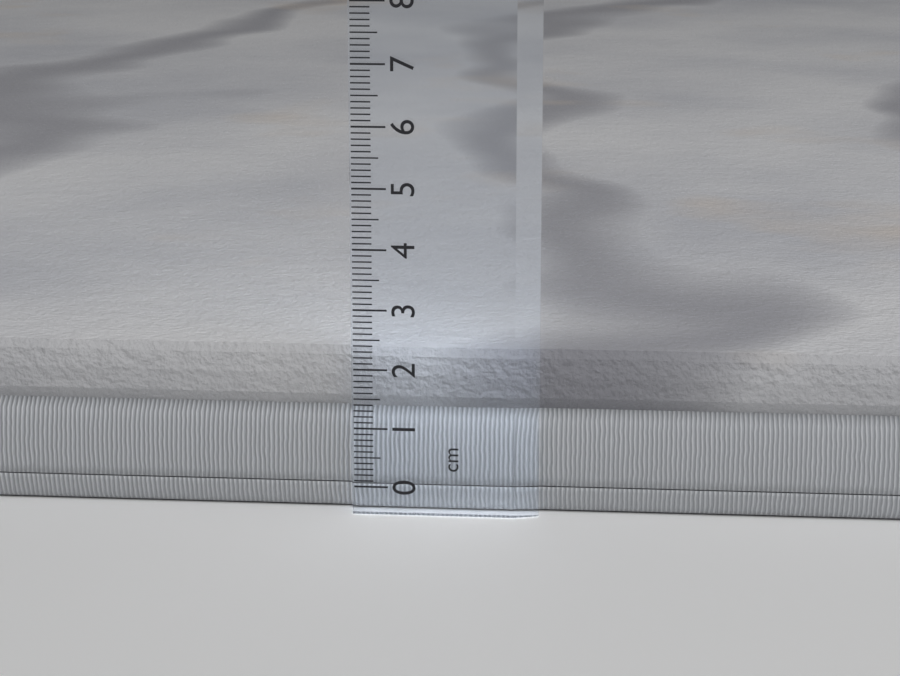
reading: 2.3 cm
